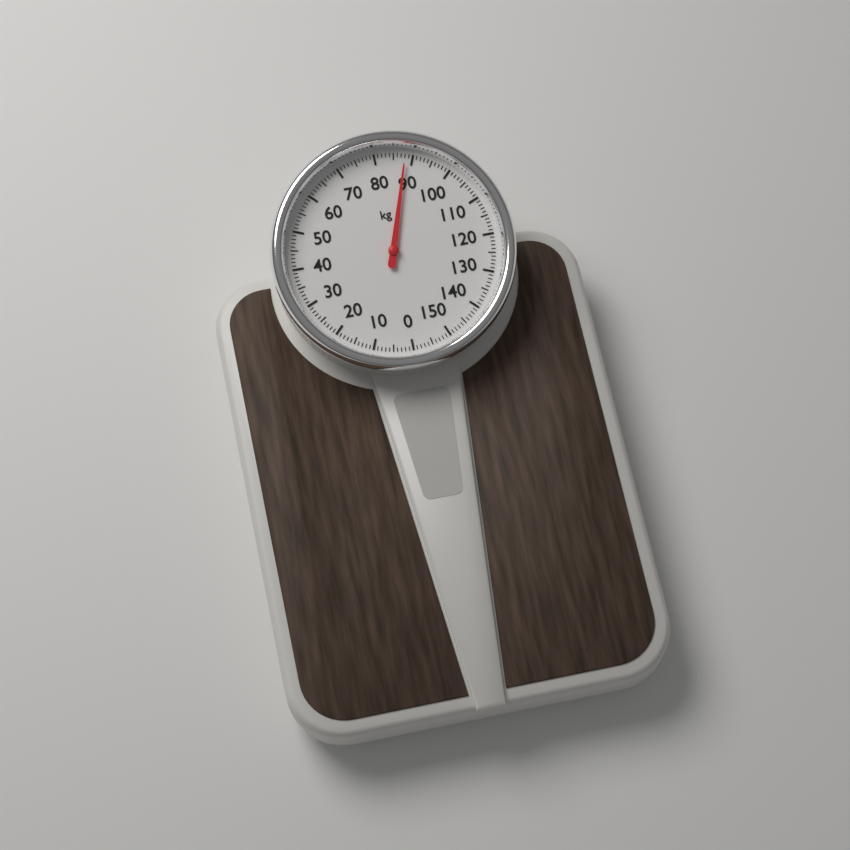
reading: 88 kg
